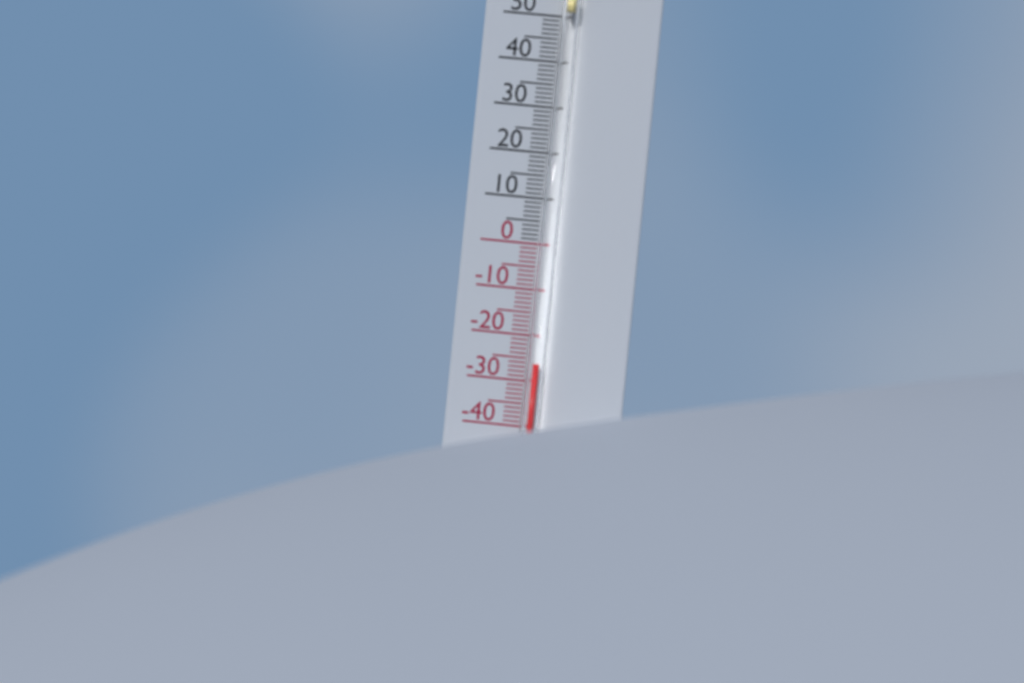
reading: -26 °C
